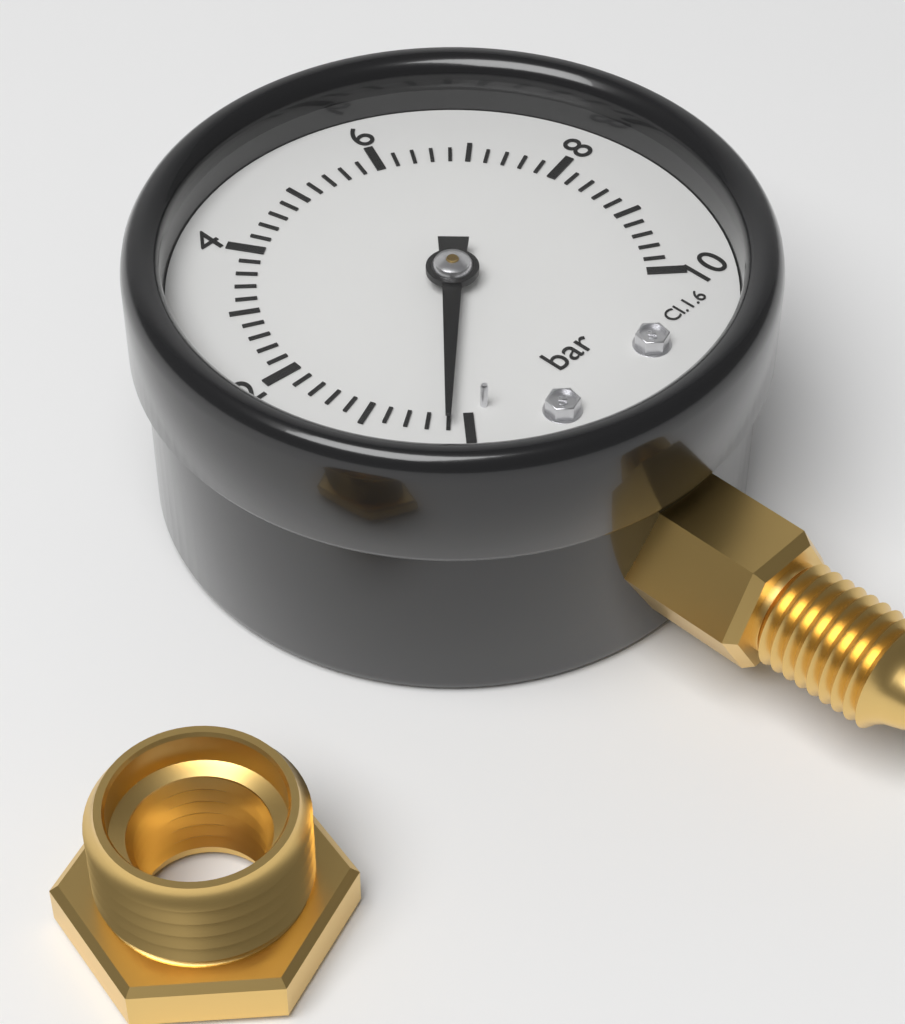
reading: 0.2 bar
